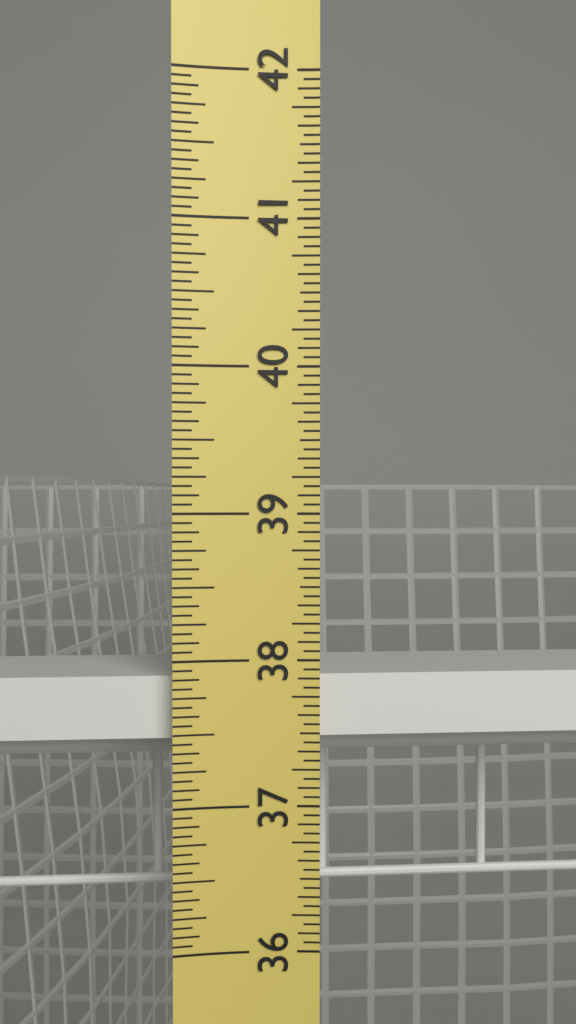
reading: 37.8750 in
